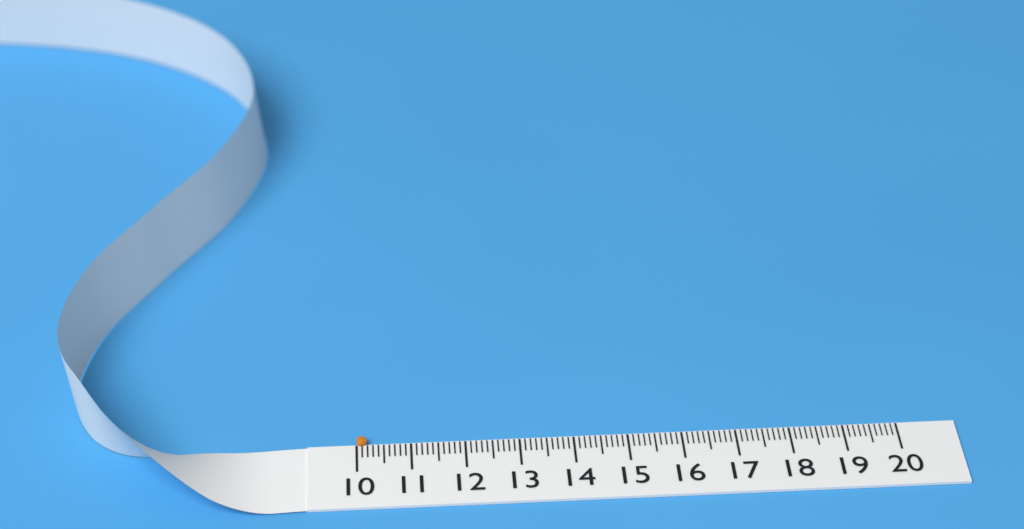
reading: 10.2 (no unit)
